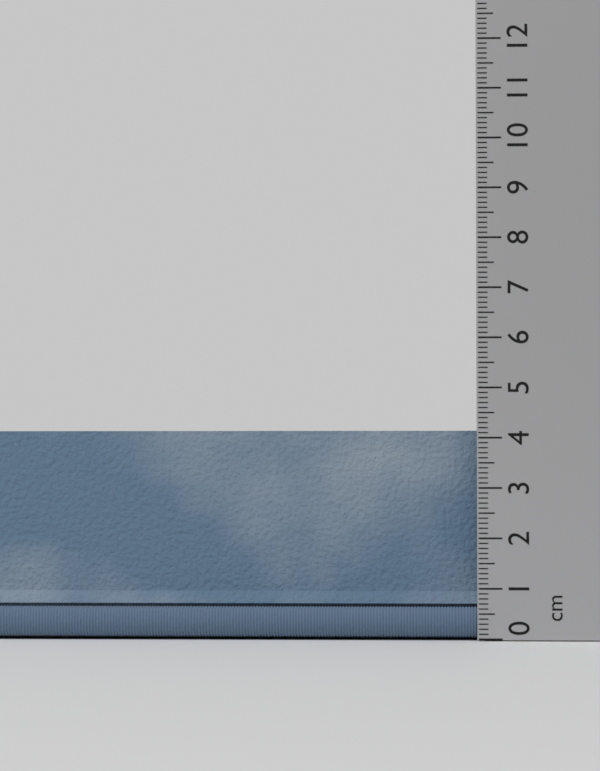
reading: 4.3 cm
